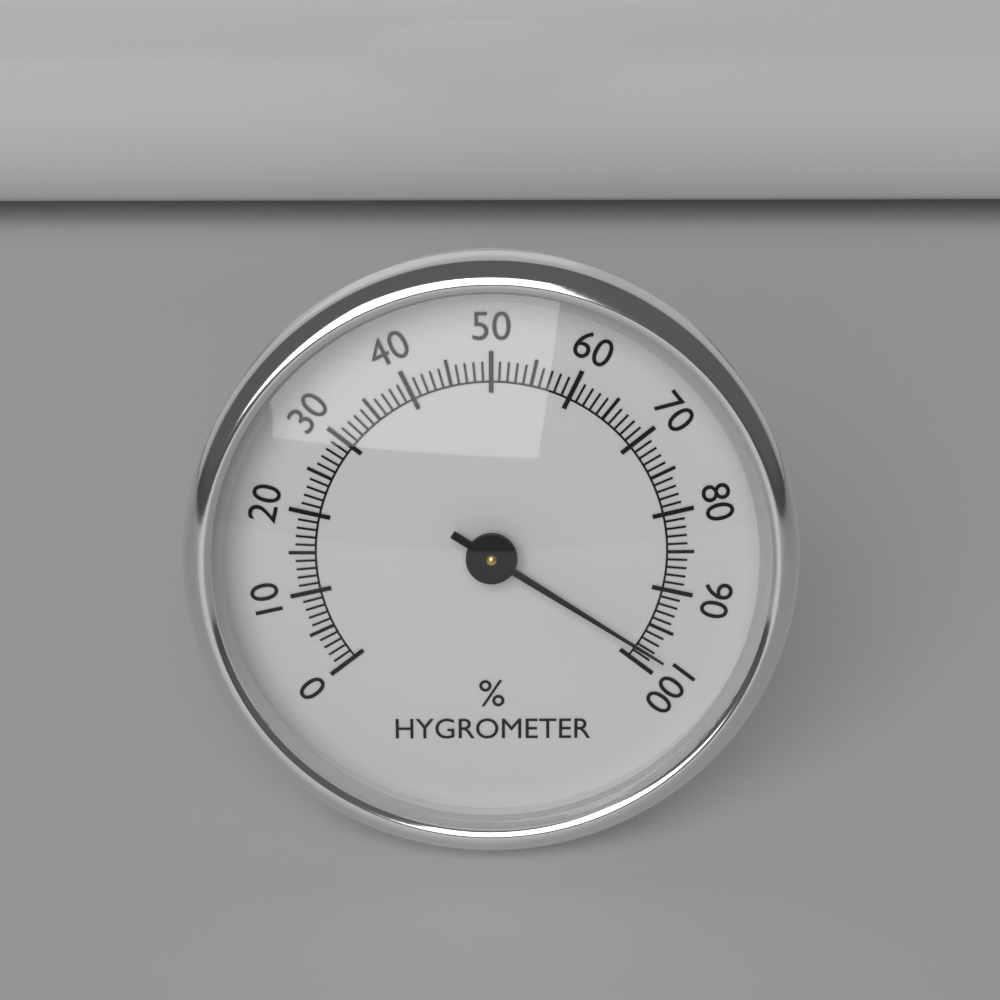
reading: 98 %
